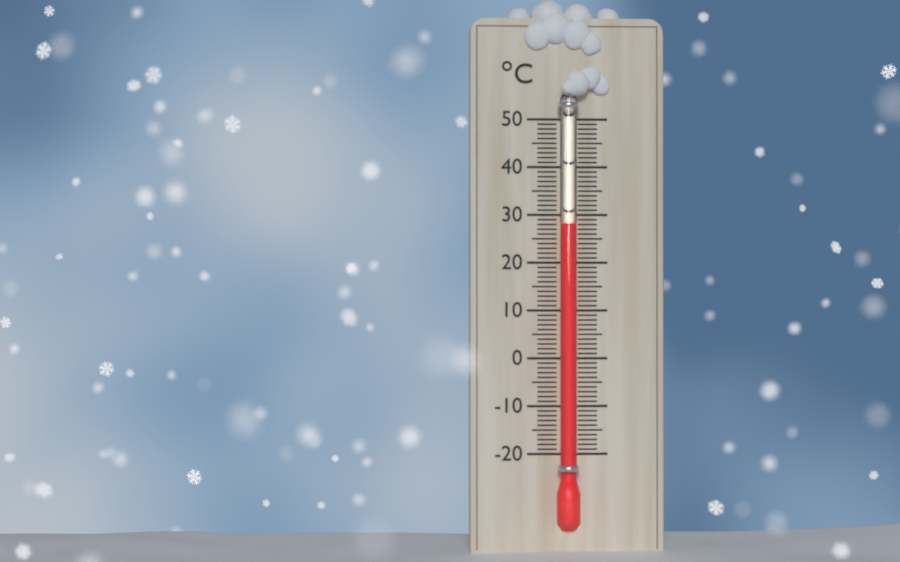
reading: 28 °C
